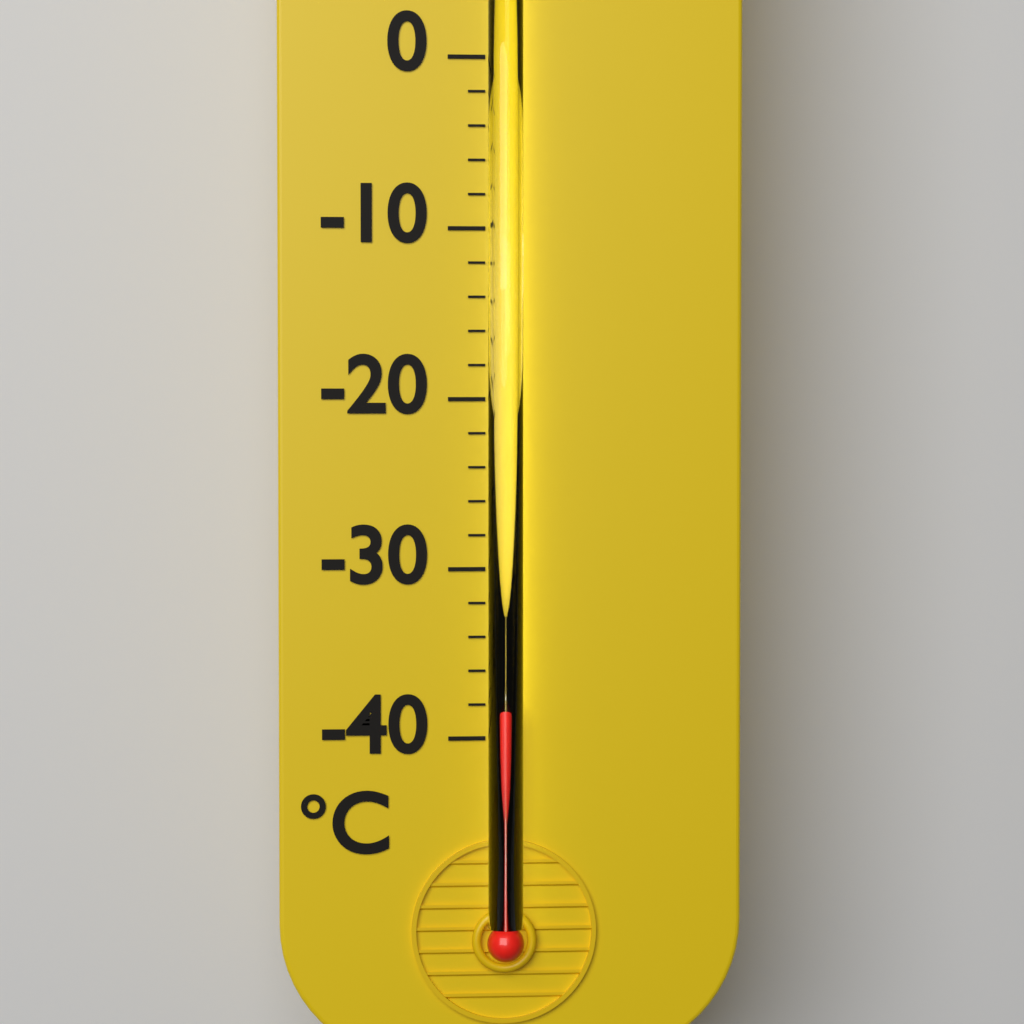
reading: -38 °C
